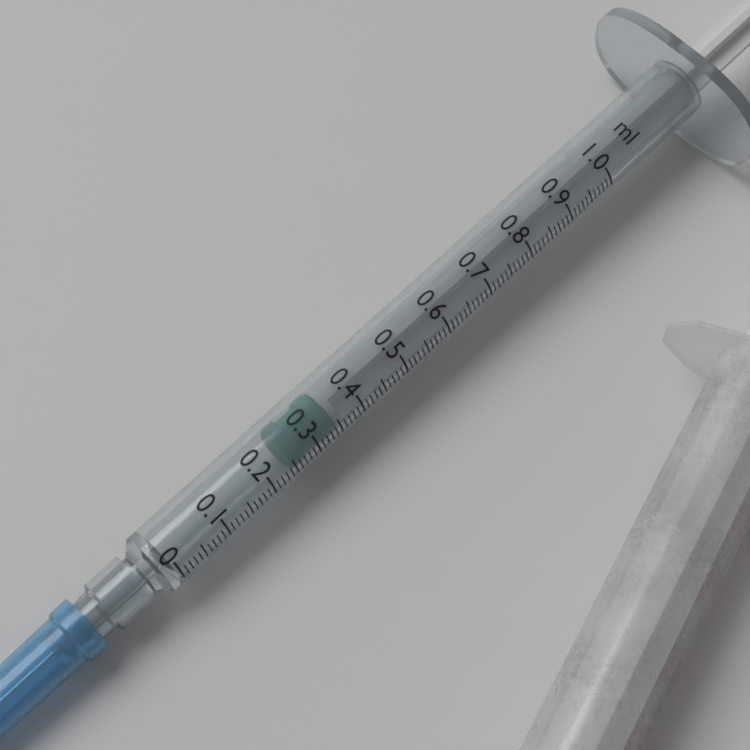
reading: 0.25 ml
